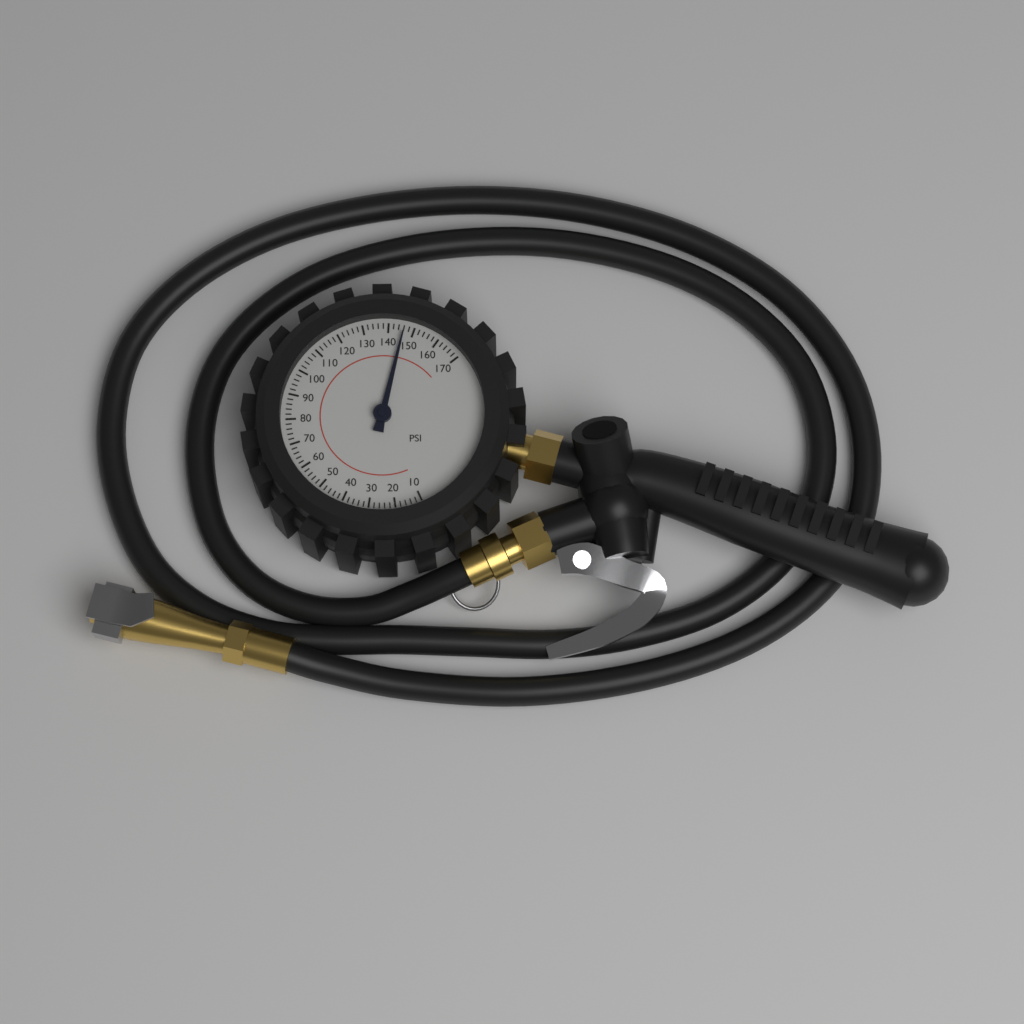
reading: 146 psi
